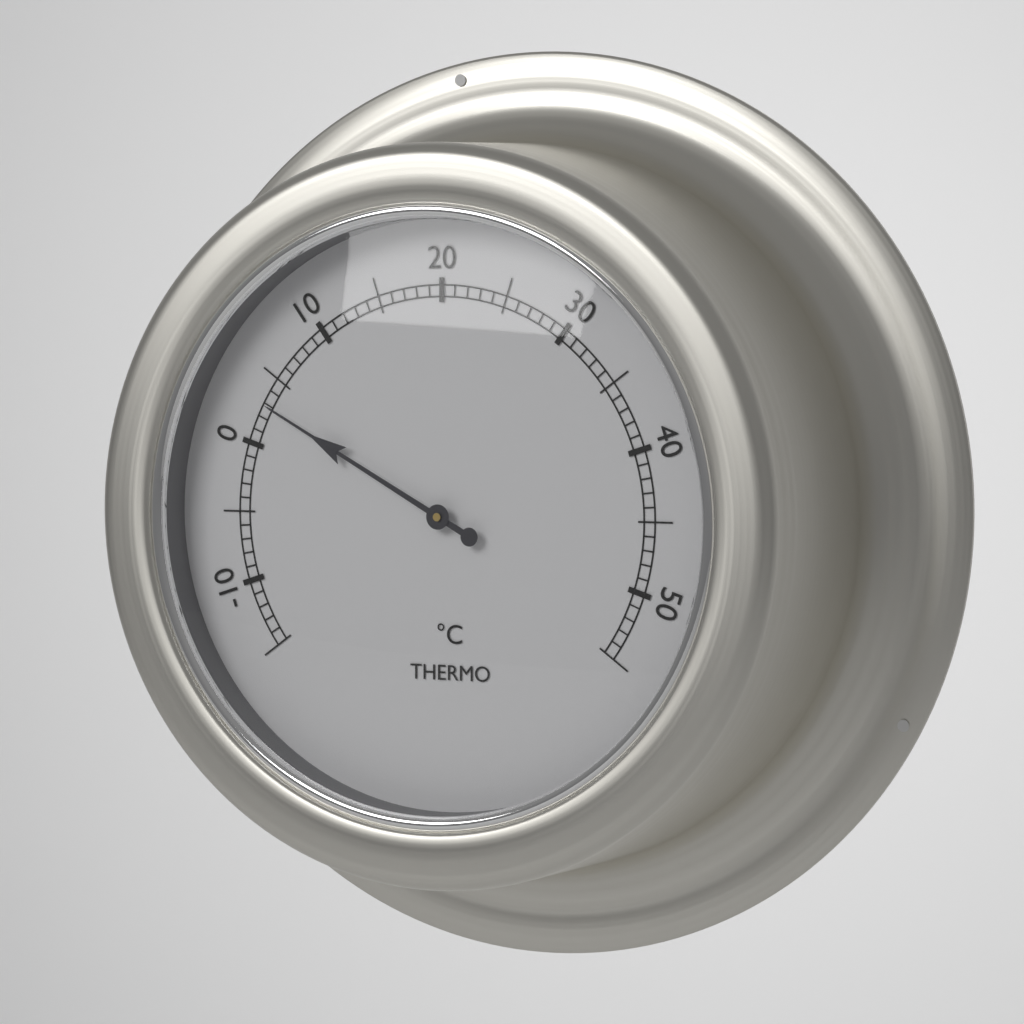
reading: 3 °C
